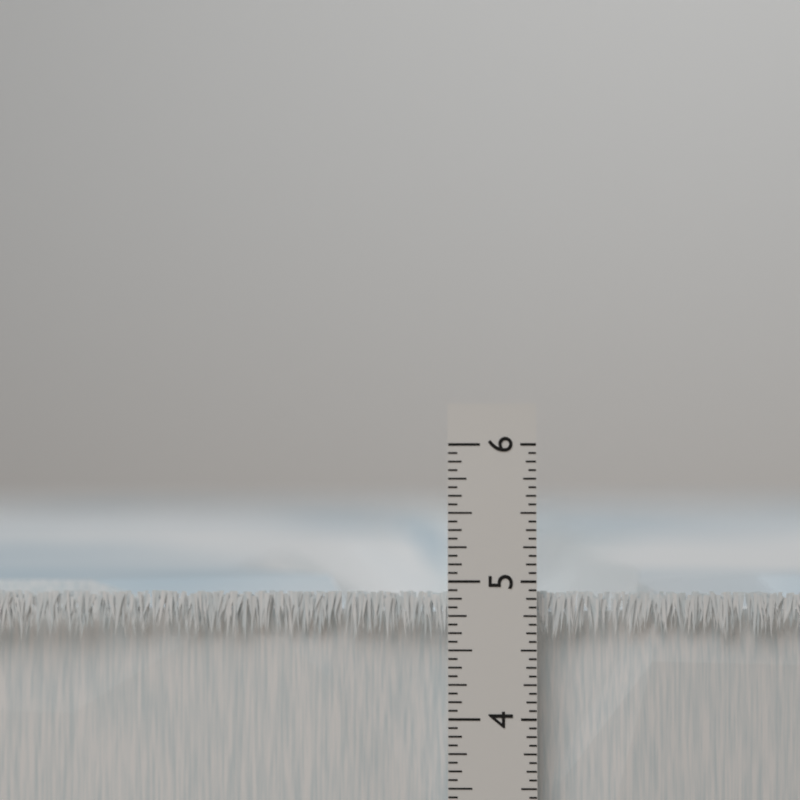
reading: 4.9375 in
